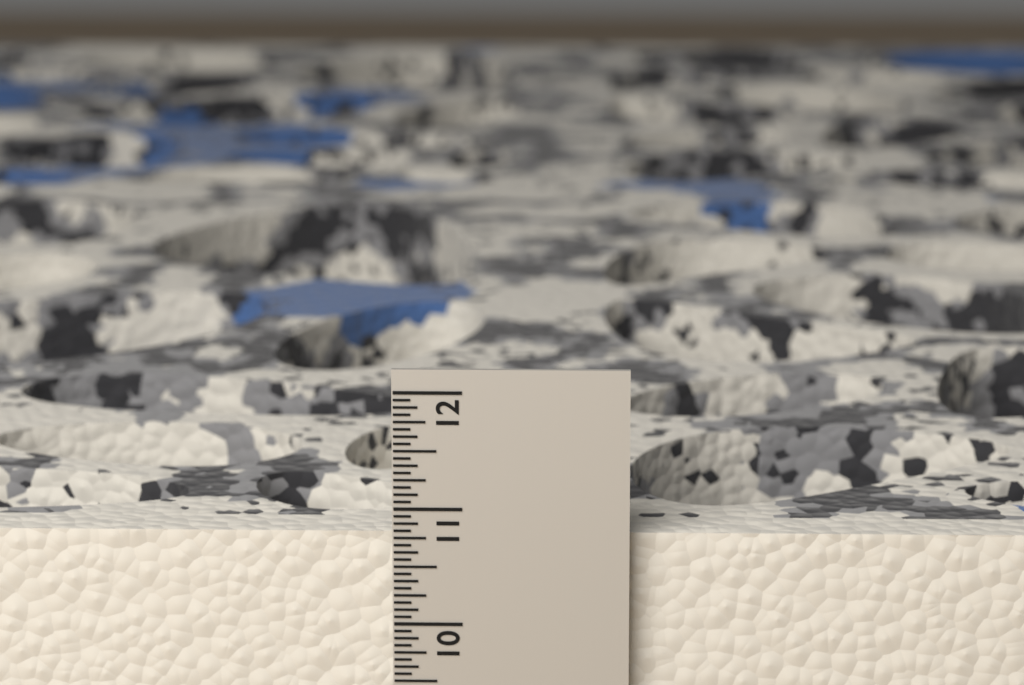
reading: 10.7500 in
